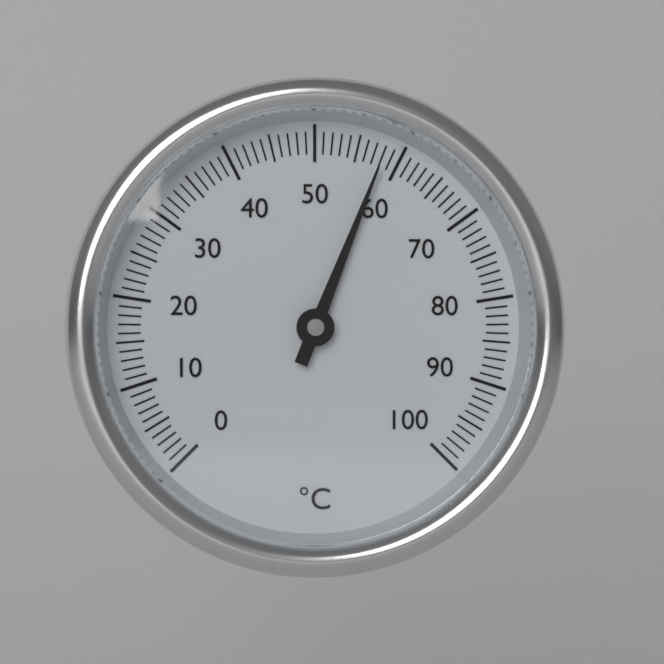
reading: 58 °C
